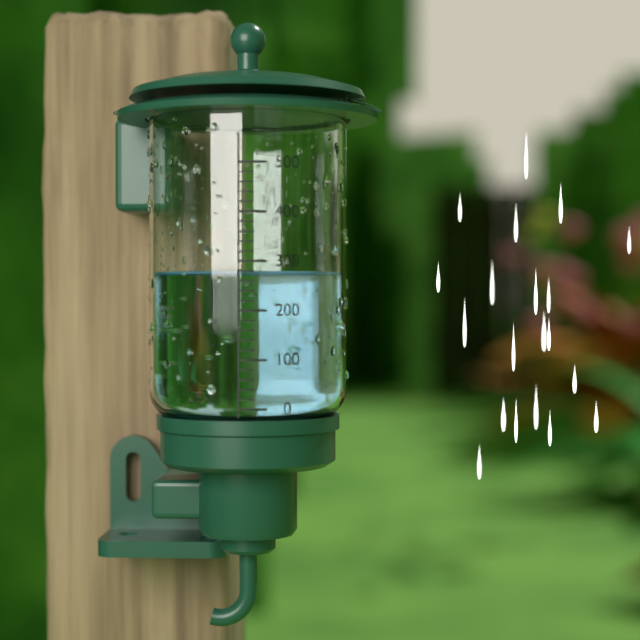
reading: 280 (no unit)
